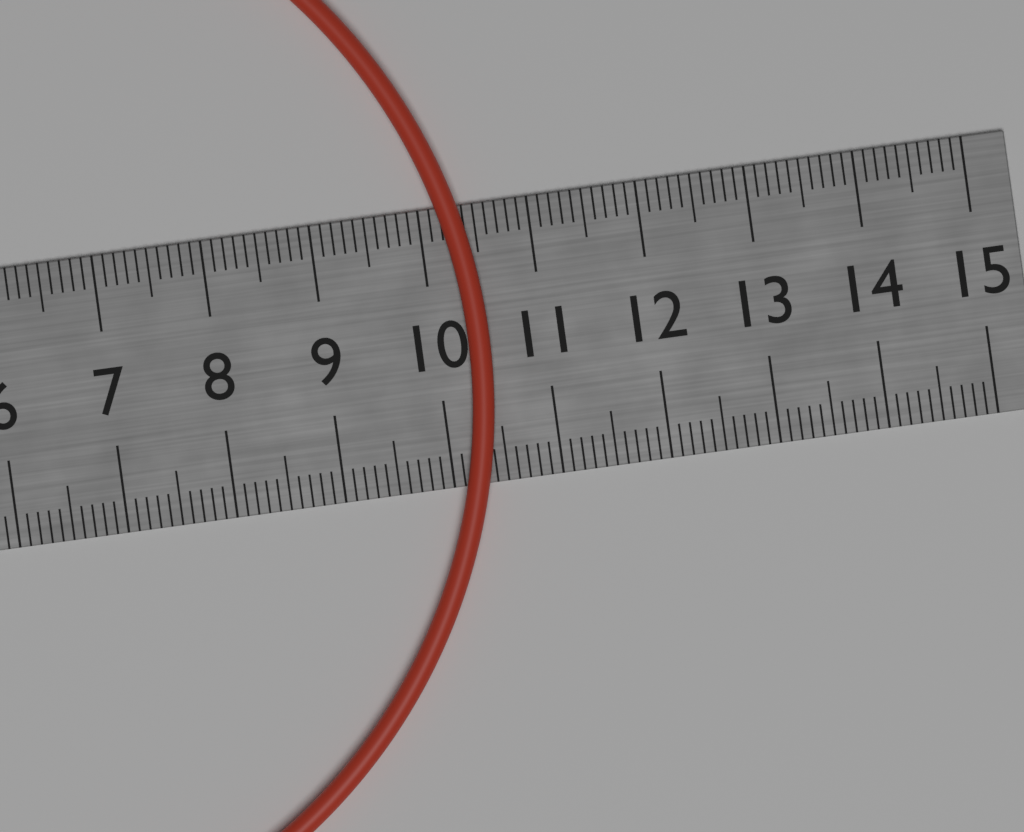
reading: 10.5 cm
